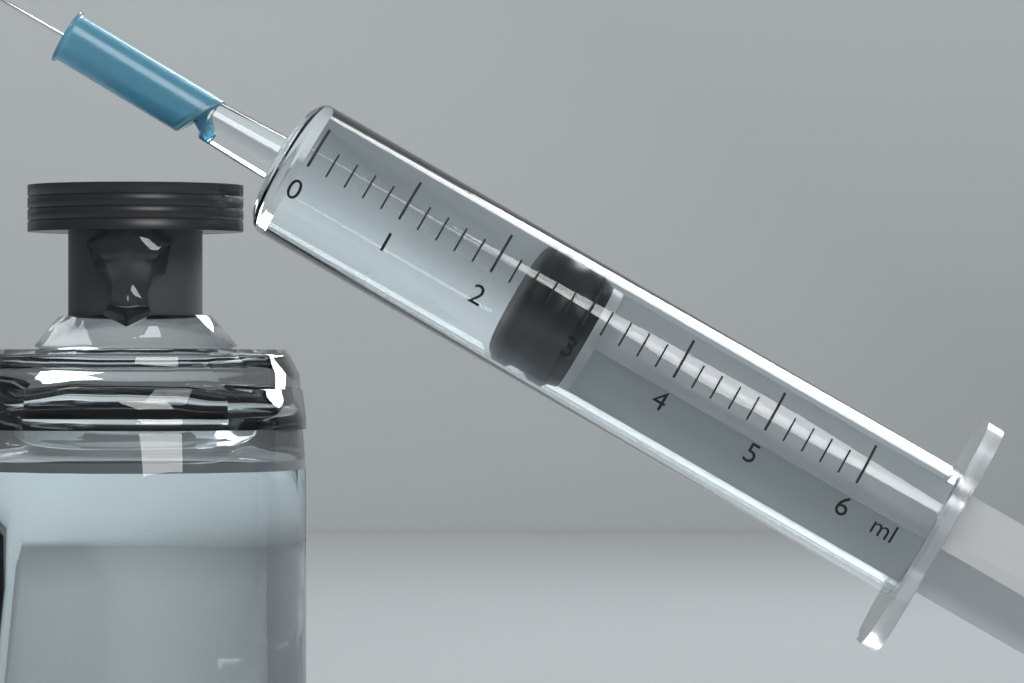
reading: 2.4 ml
